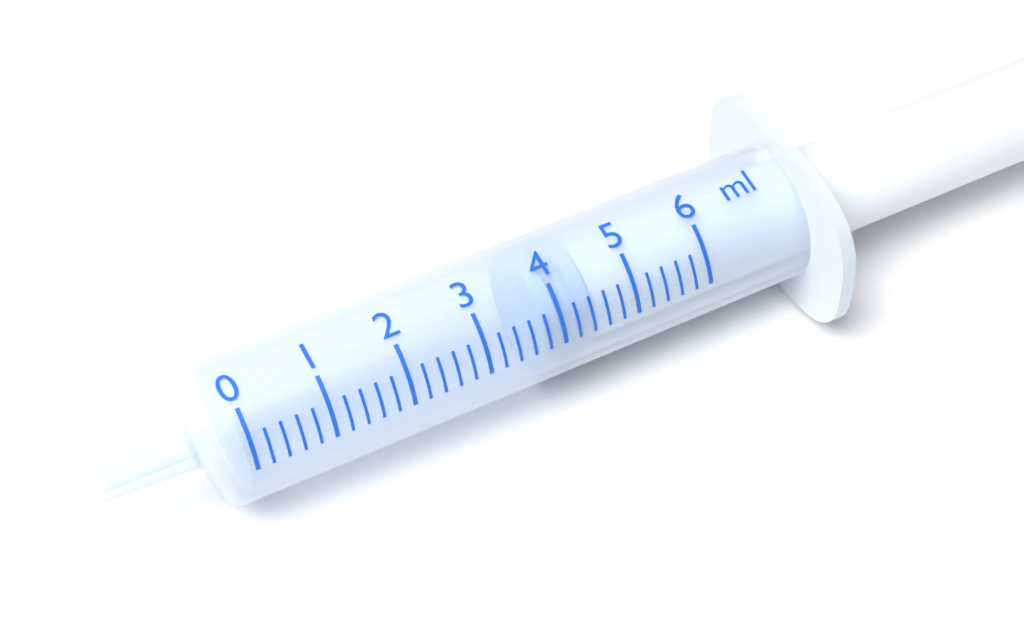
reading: 3.8 ml
